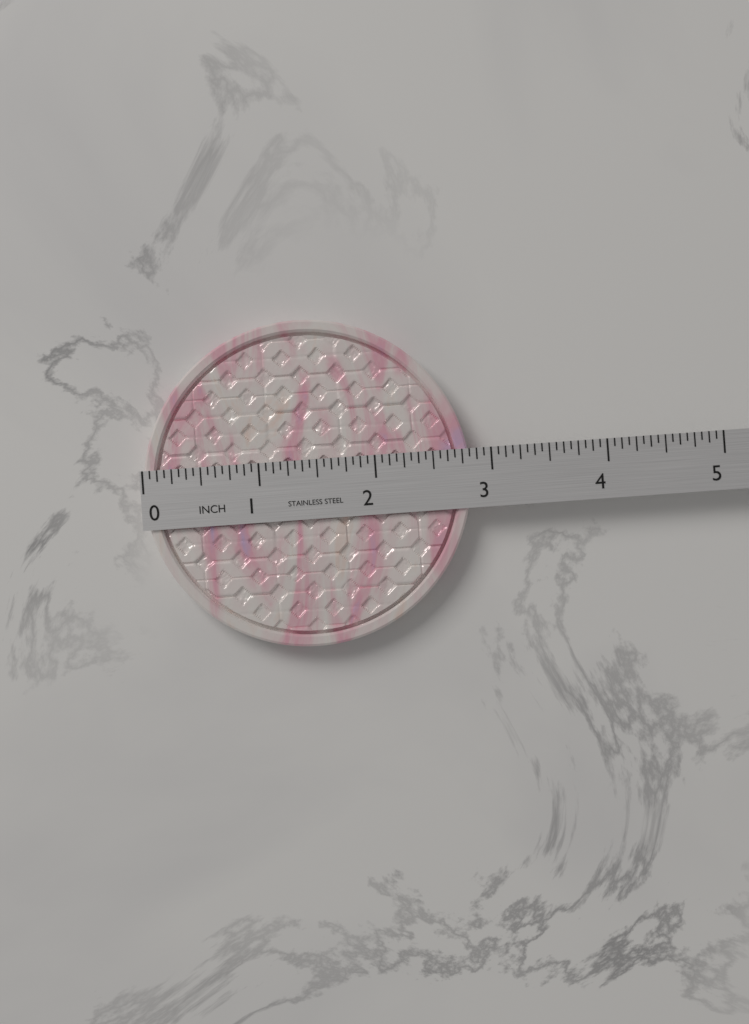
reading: 2.8125 in
